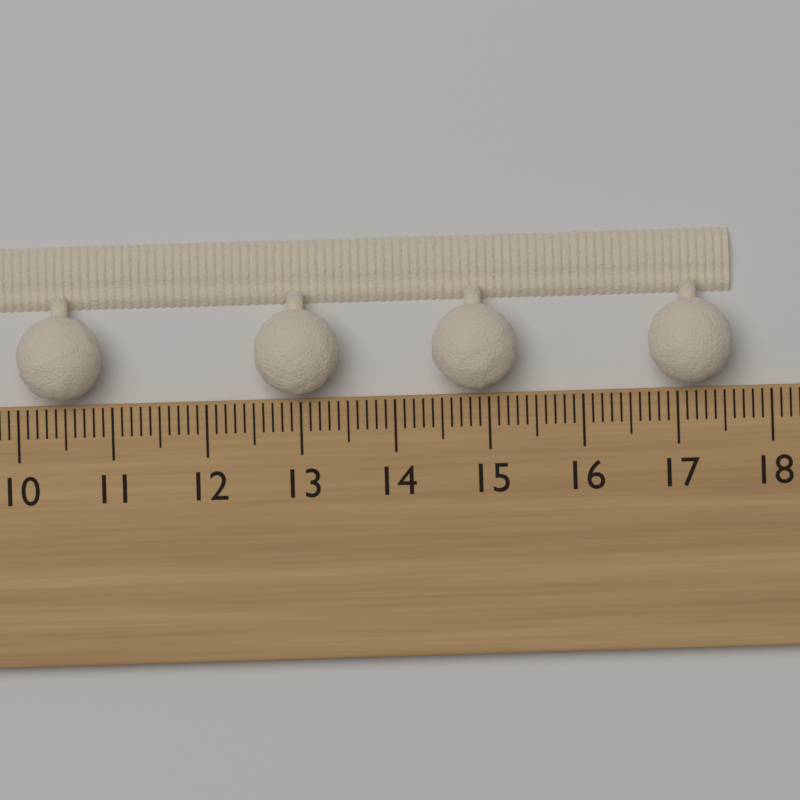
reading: 17.6 cm
